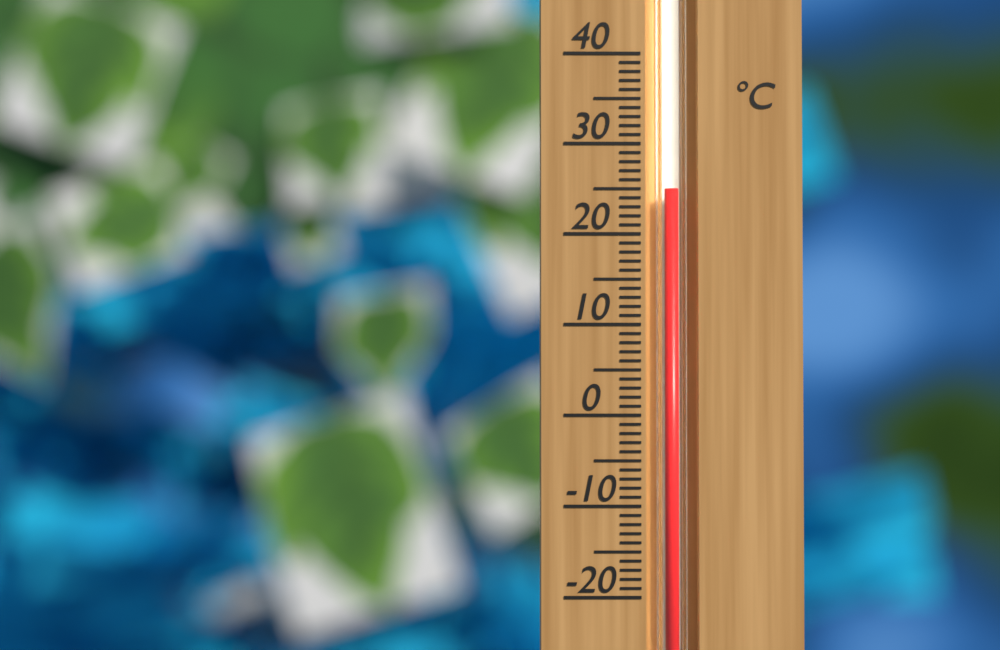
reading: 25 °C
